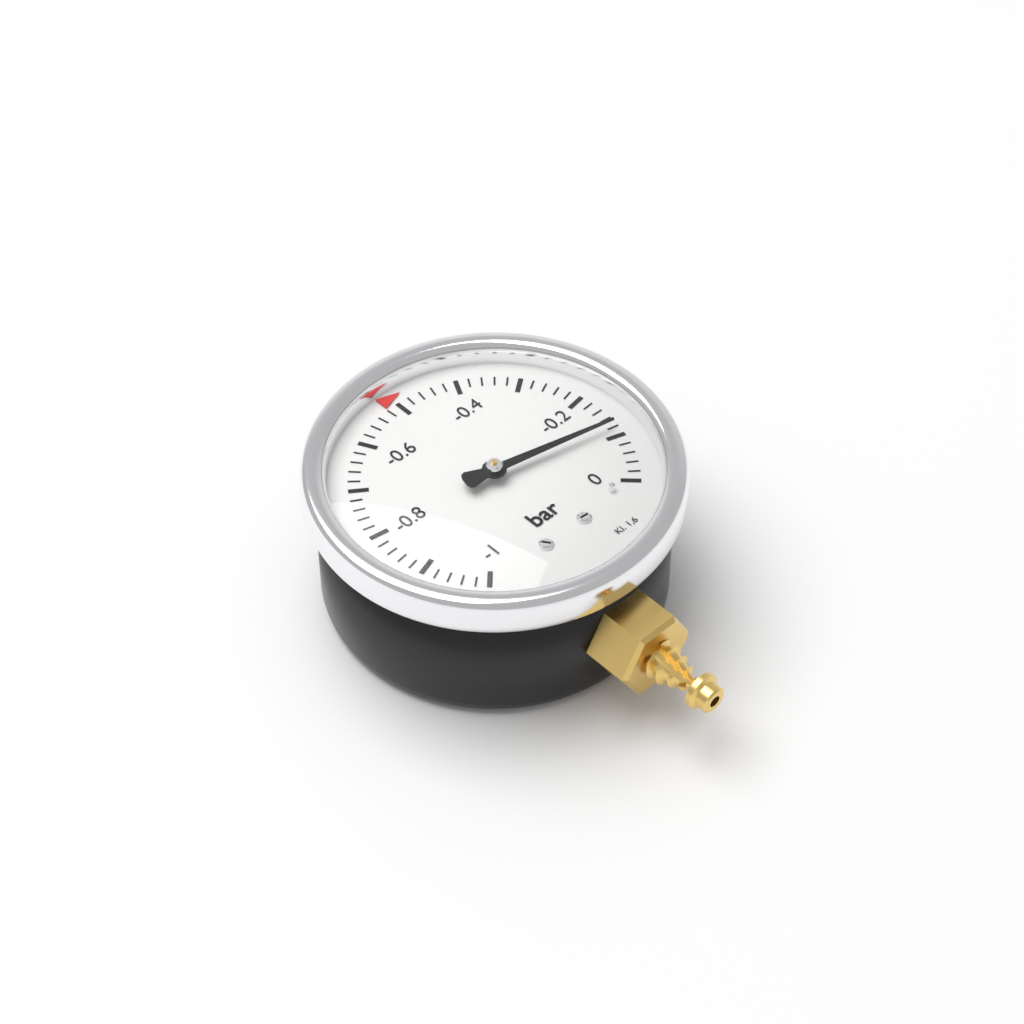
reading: -0.12 bar
